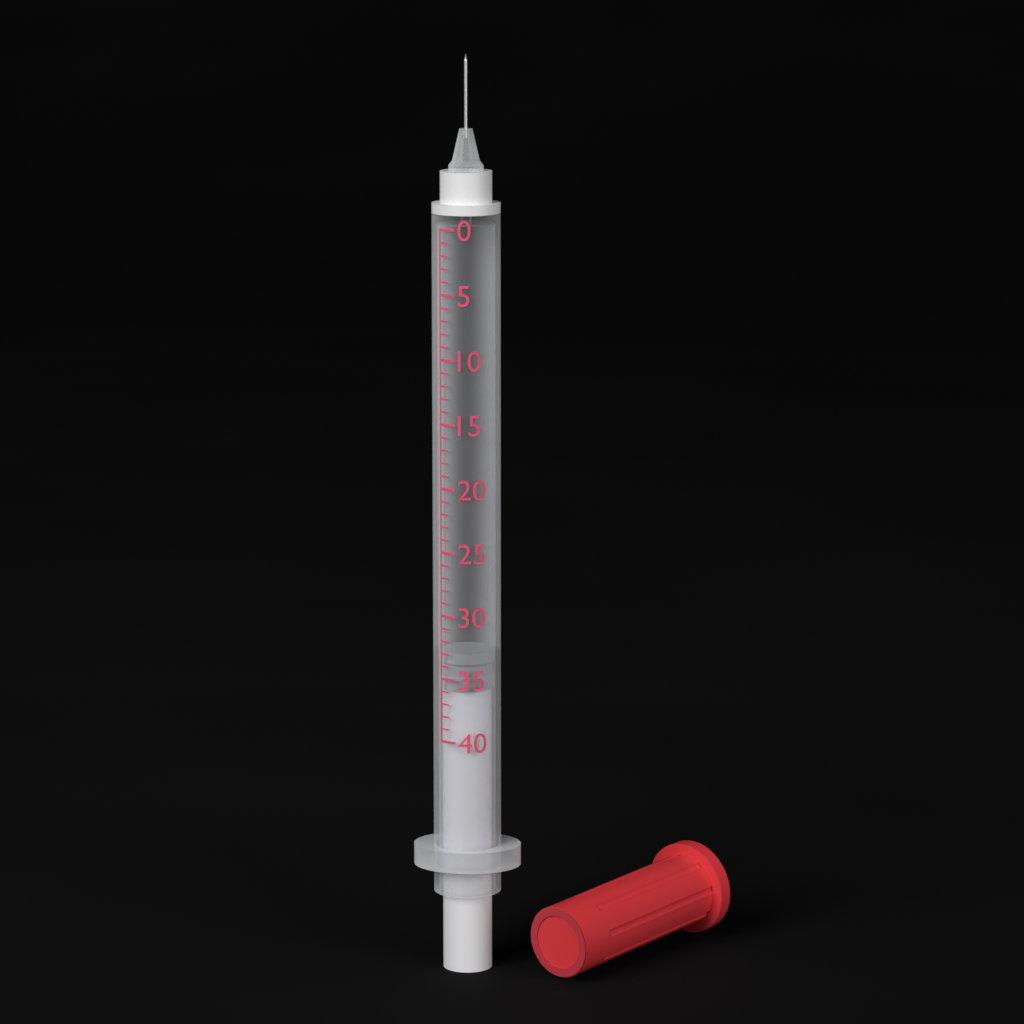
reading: 33 (no unit)
